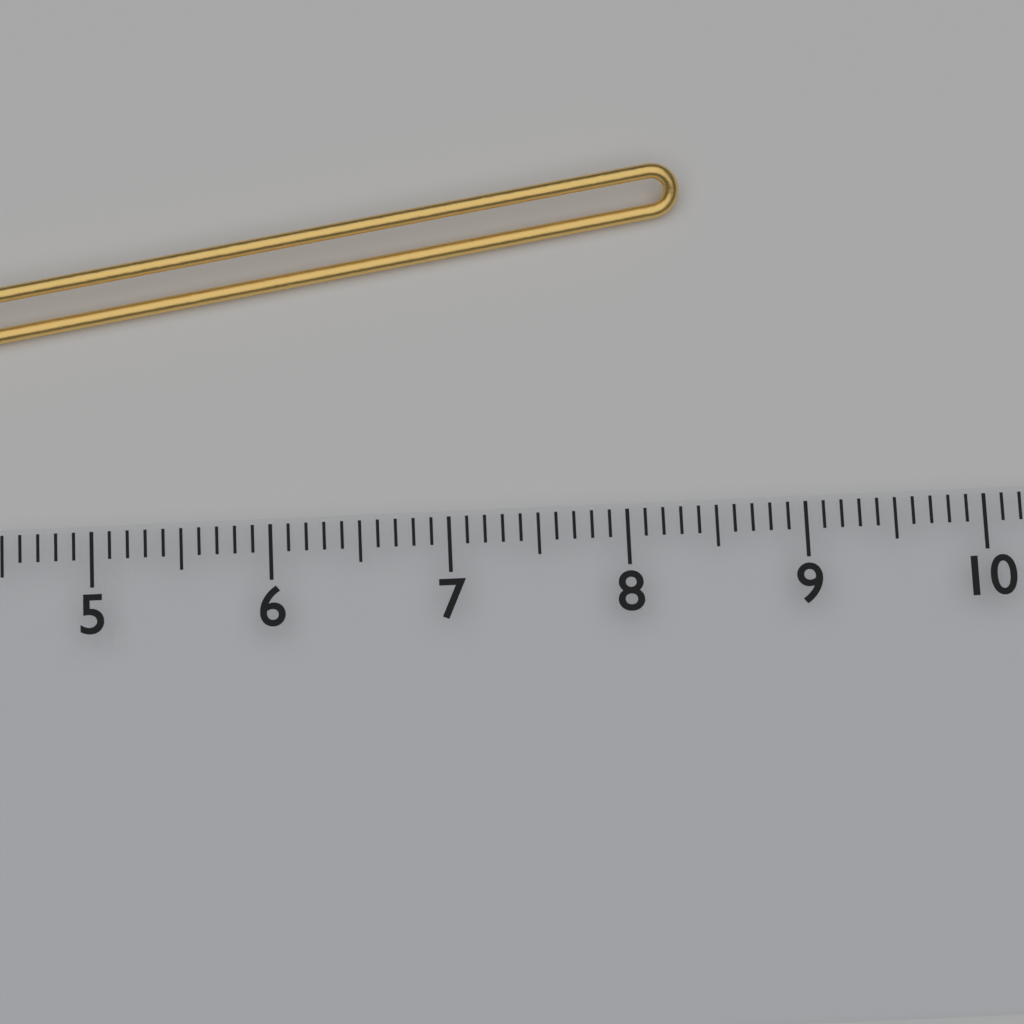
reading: 8.4 cm
